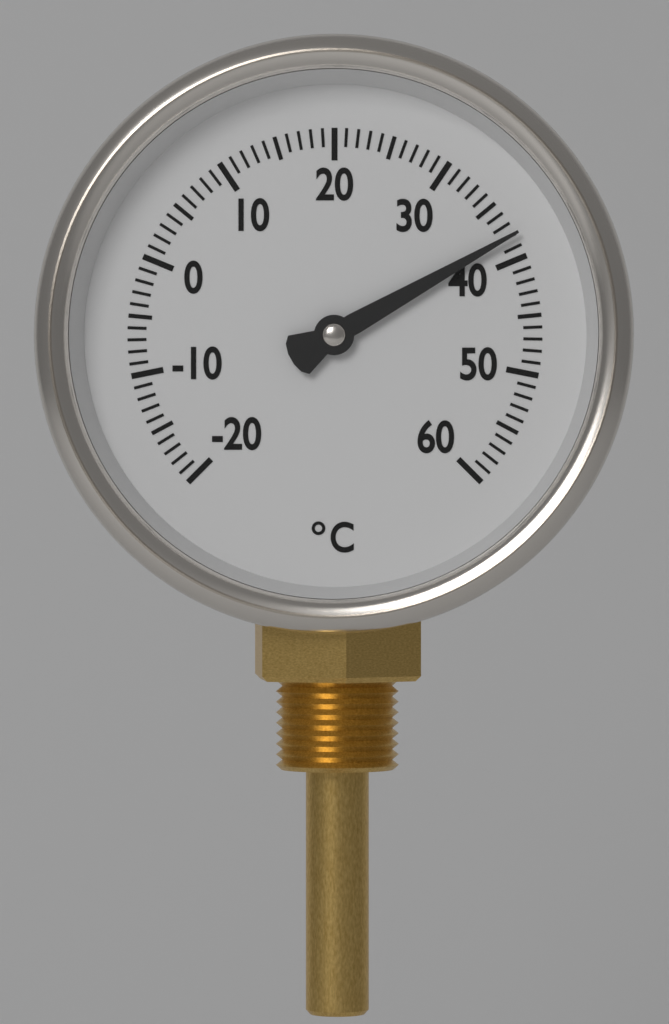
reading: 38 °C
